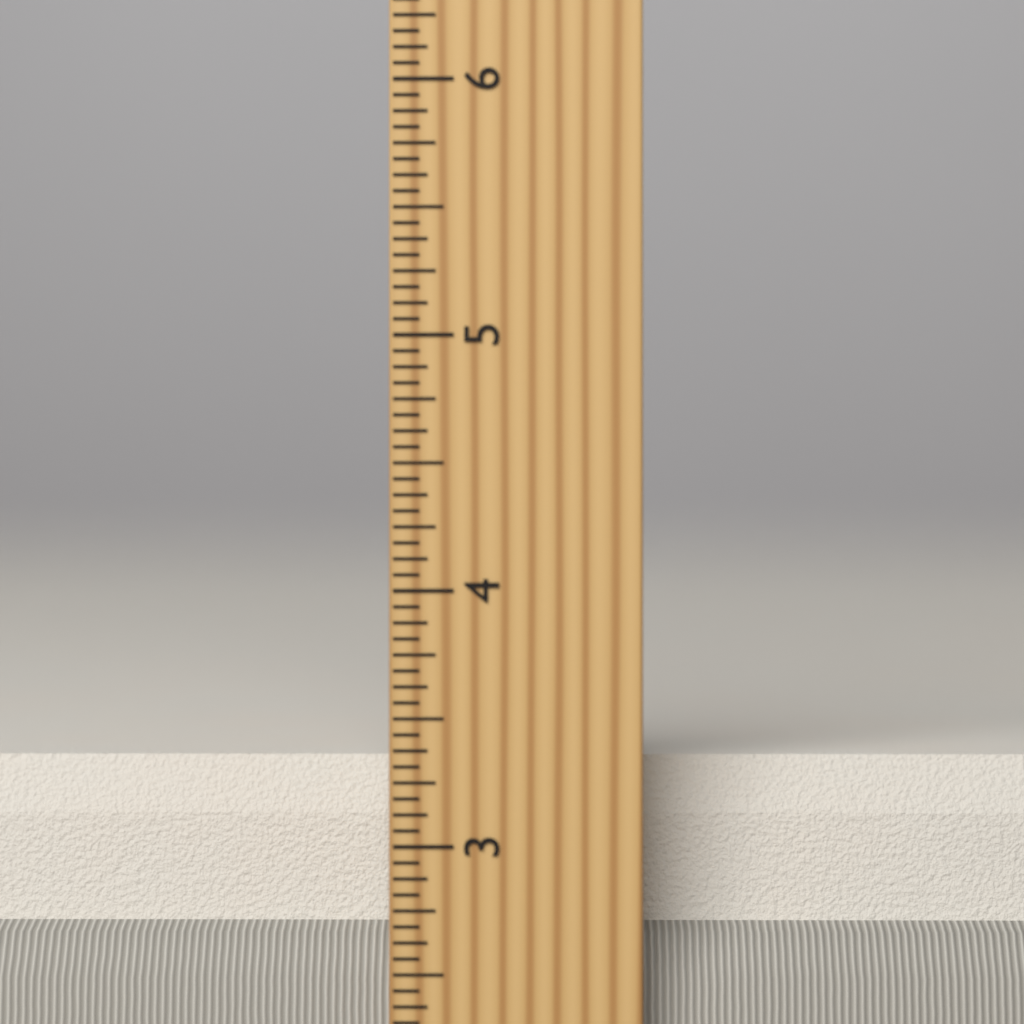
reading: 3.3125 inch
